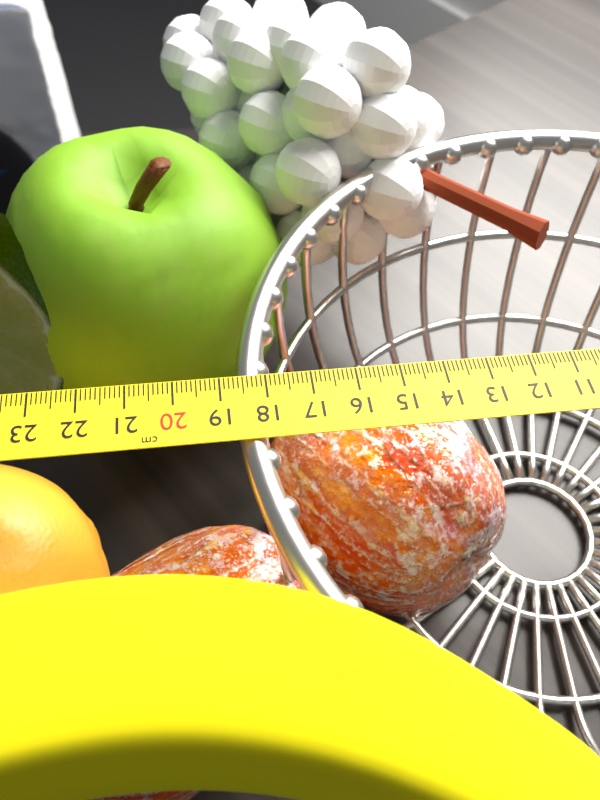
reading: 18.7 cm
